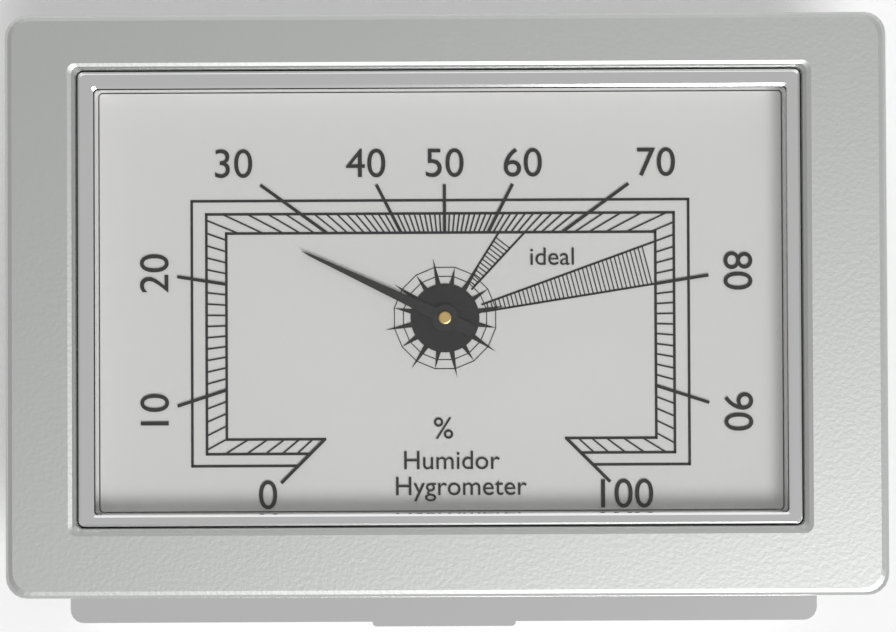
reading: 26 %
